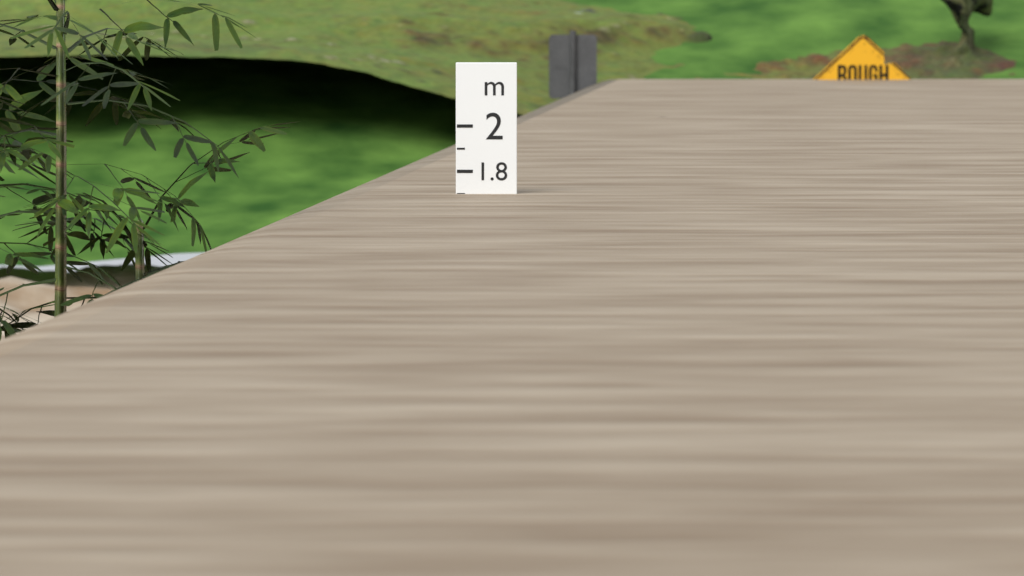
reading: 1.7 m
